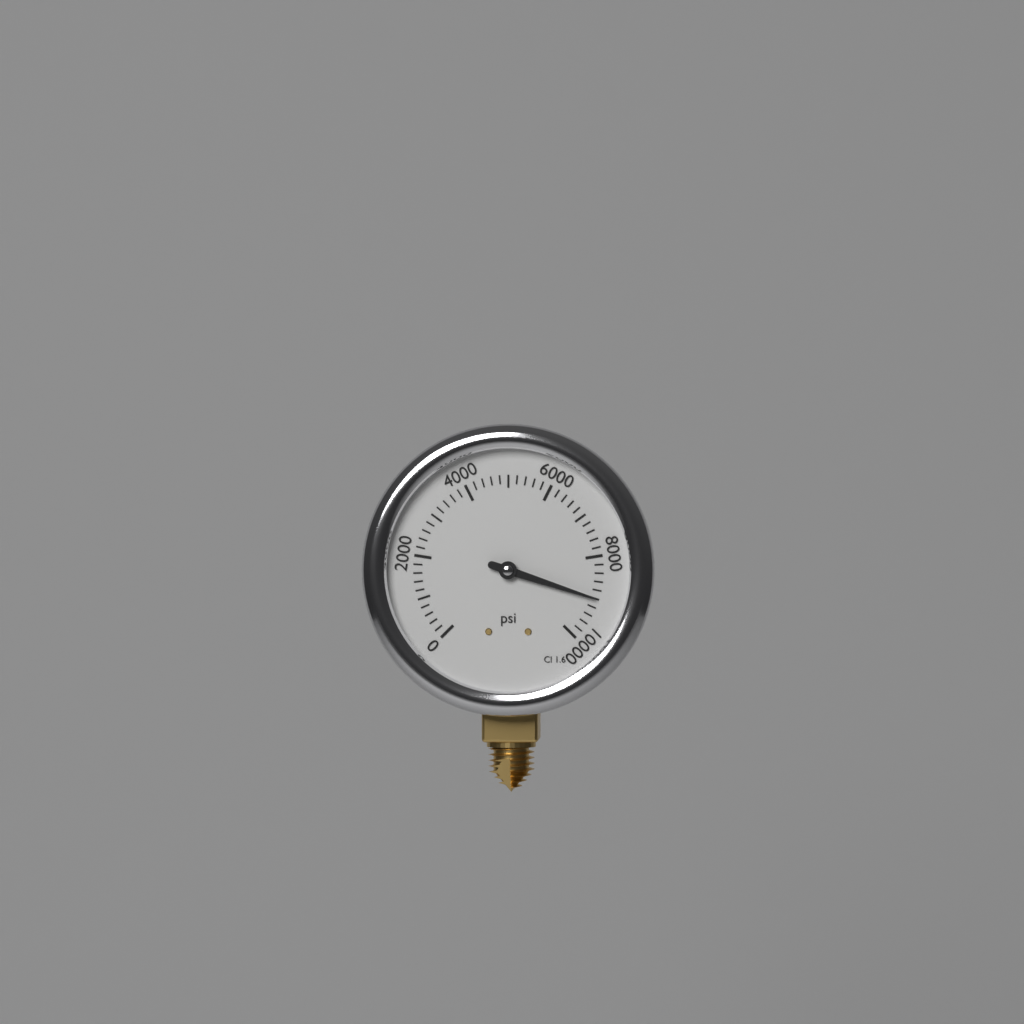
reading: 9000 psi
